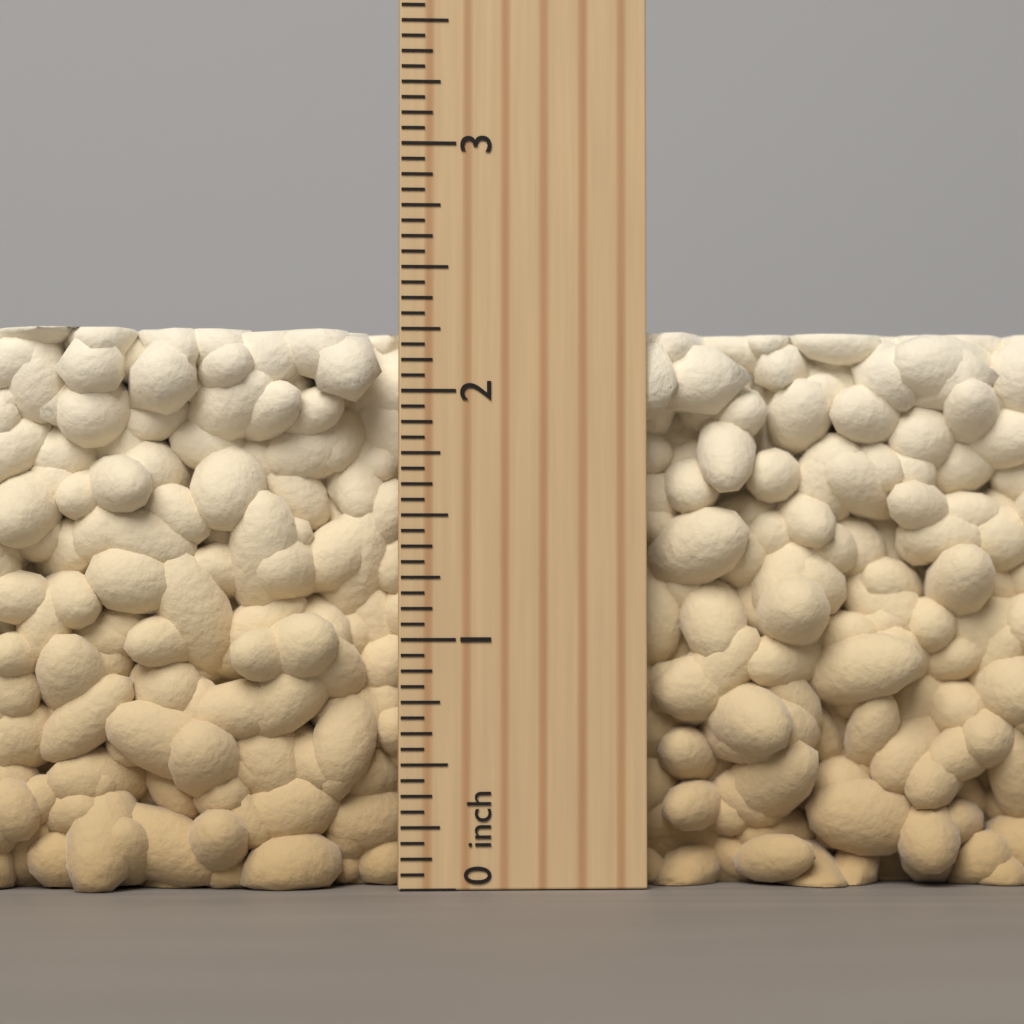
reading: 2.2500 inch
